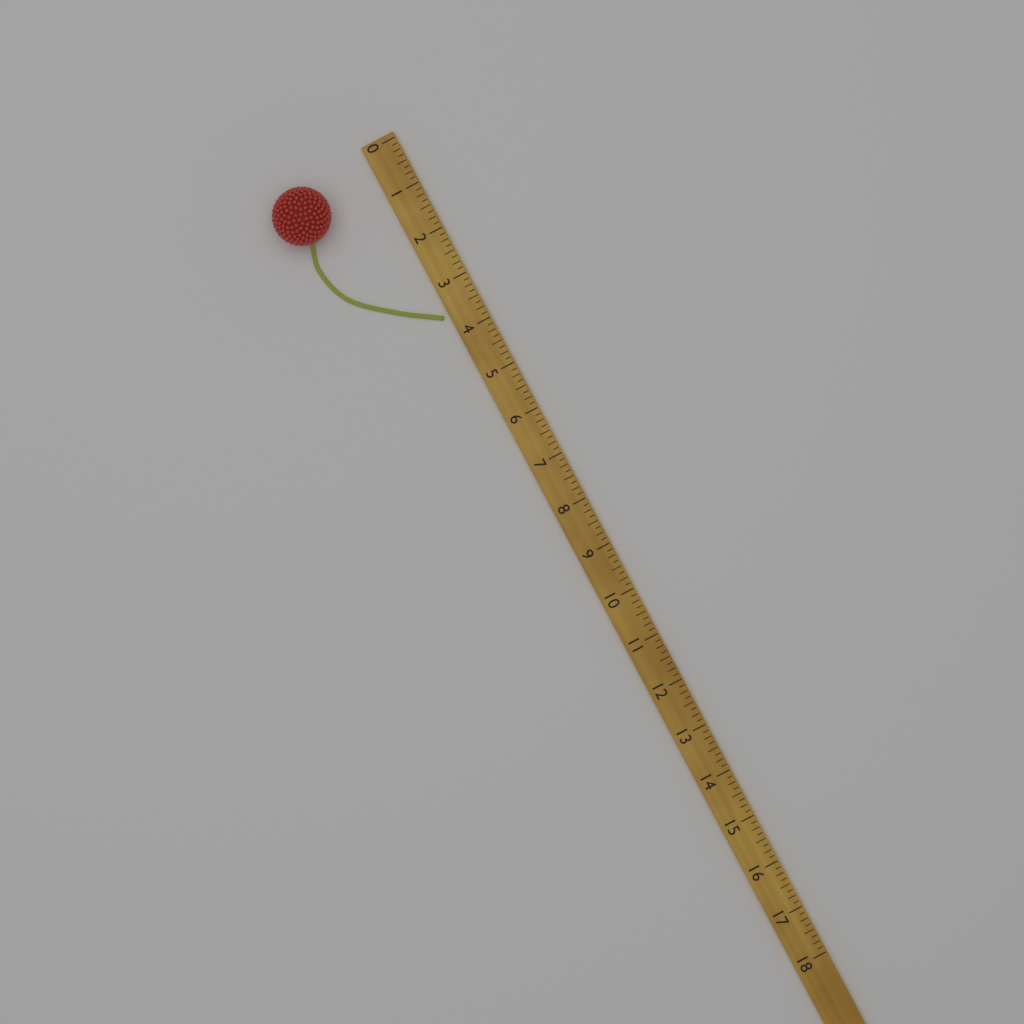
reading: 3.625 (no unit)
